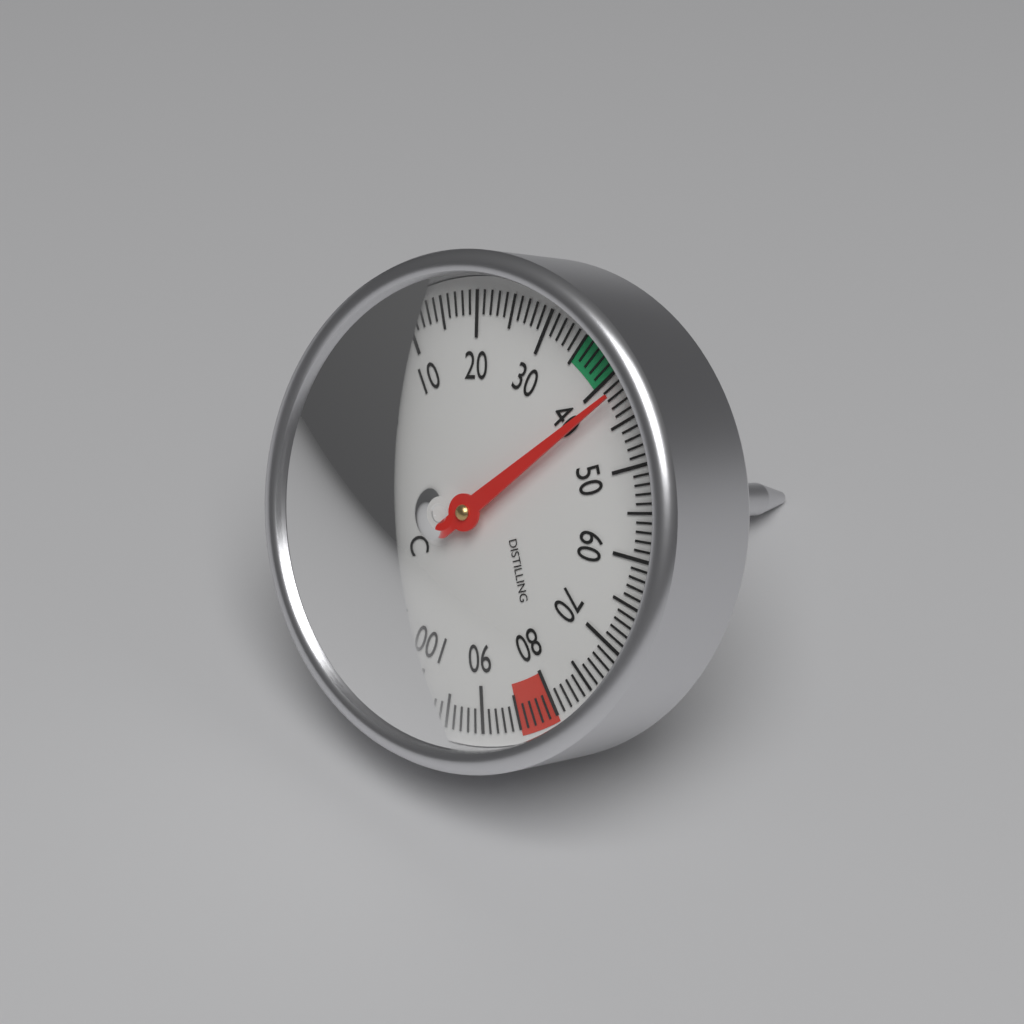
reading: 42 °C
